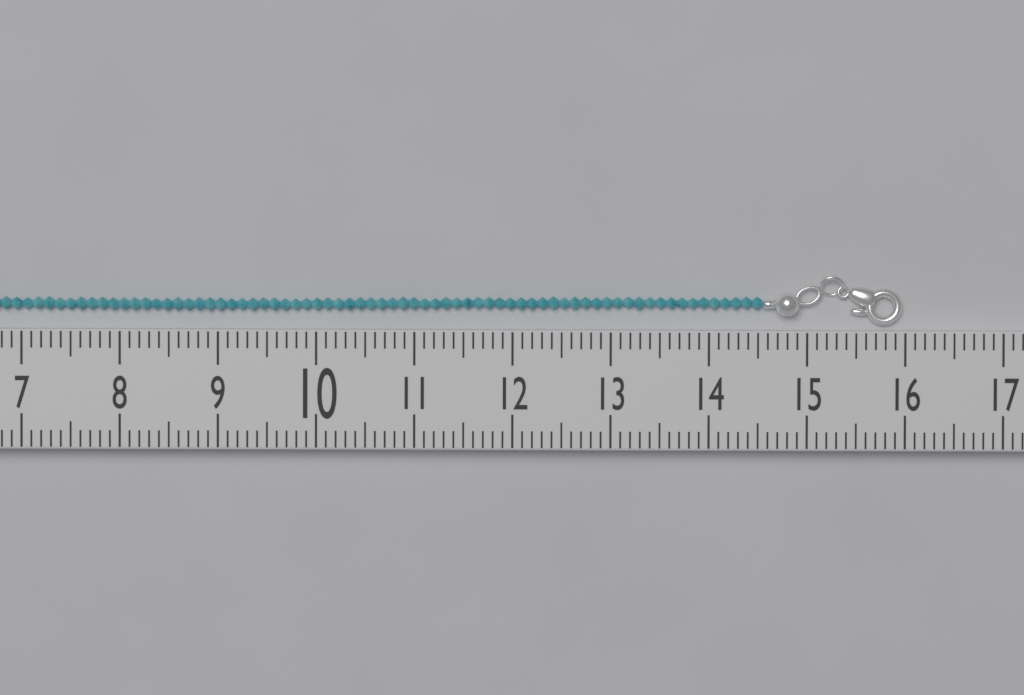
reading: 16.0 (no unit)
